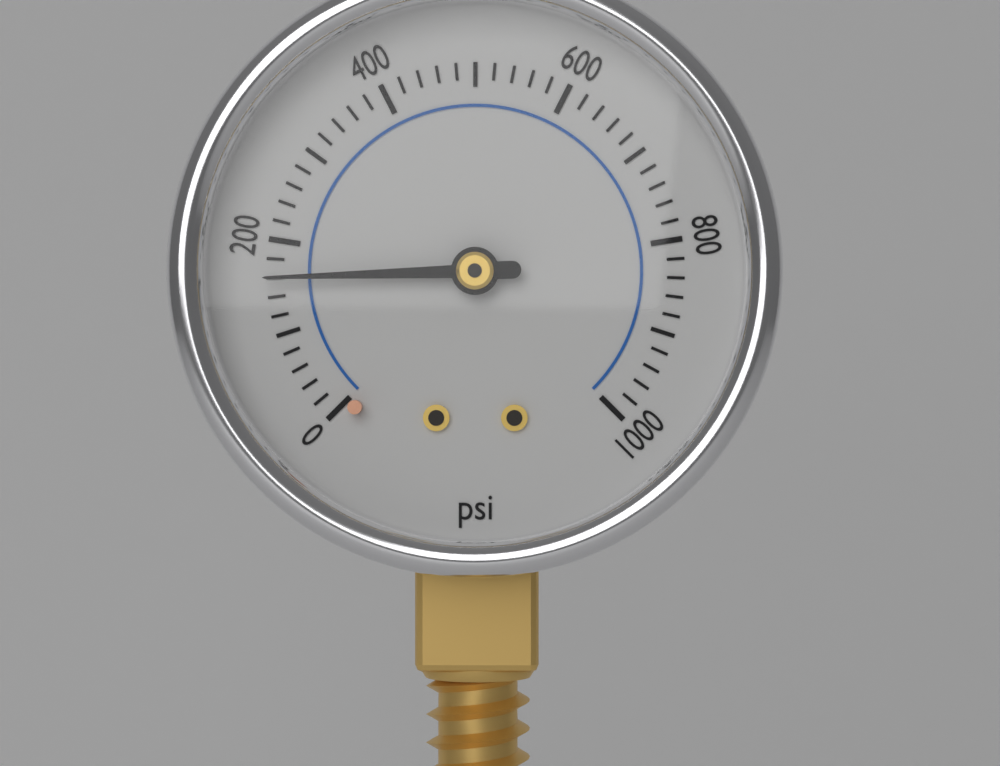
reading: 160 psi
